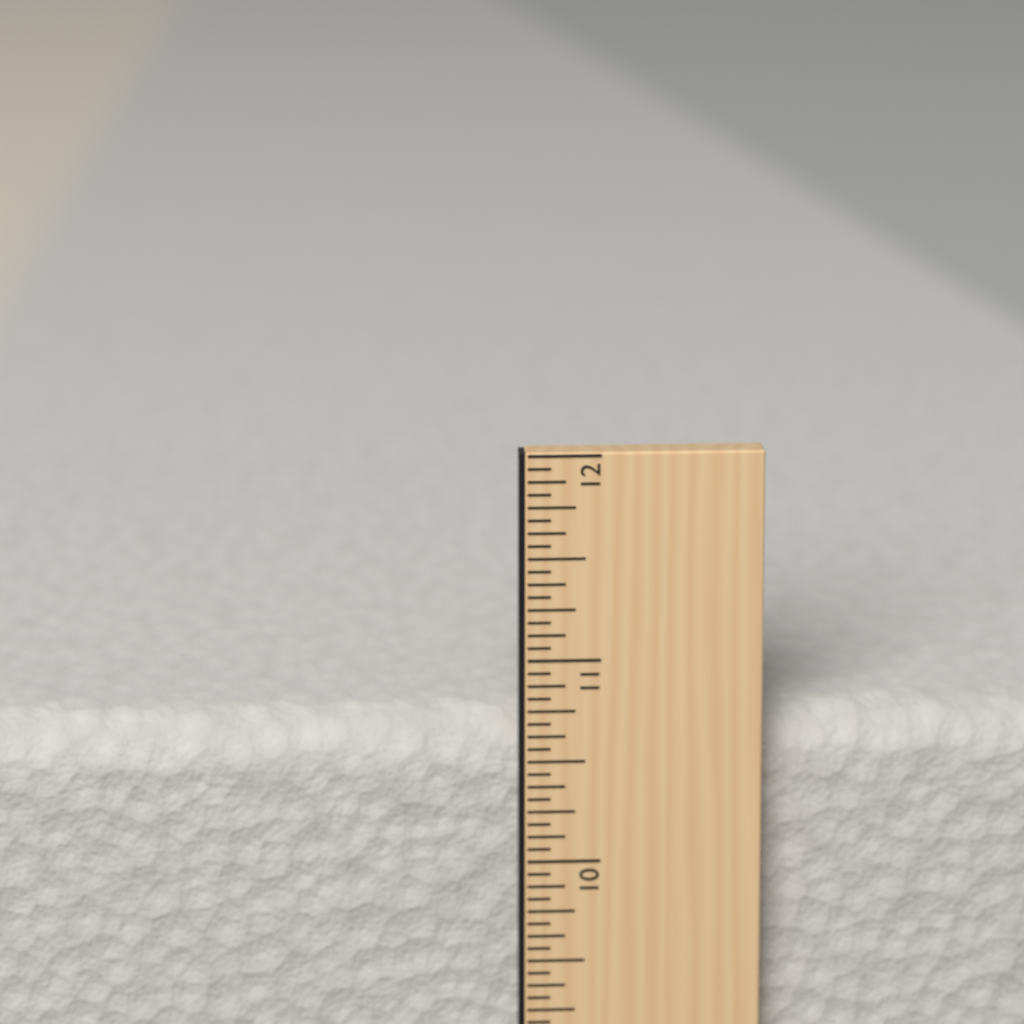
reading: 10.6875 in
